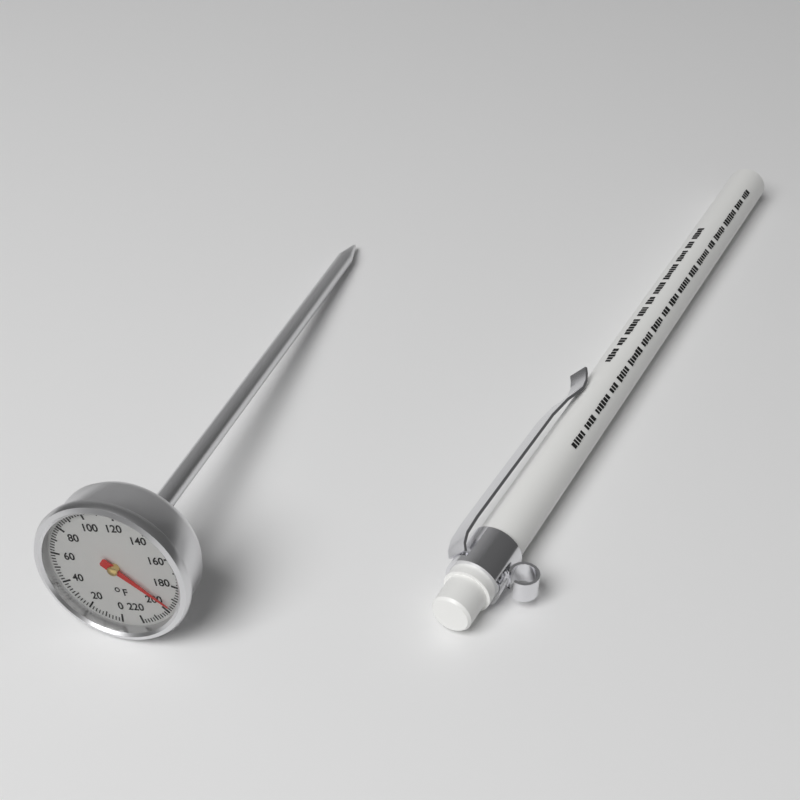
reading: 196 °F
